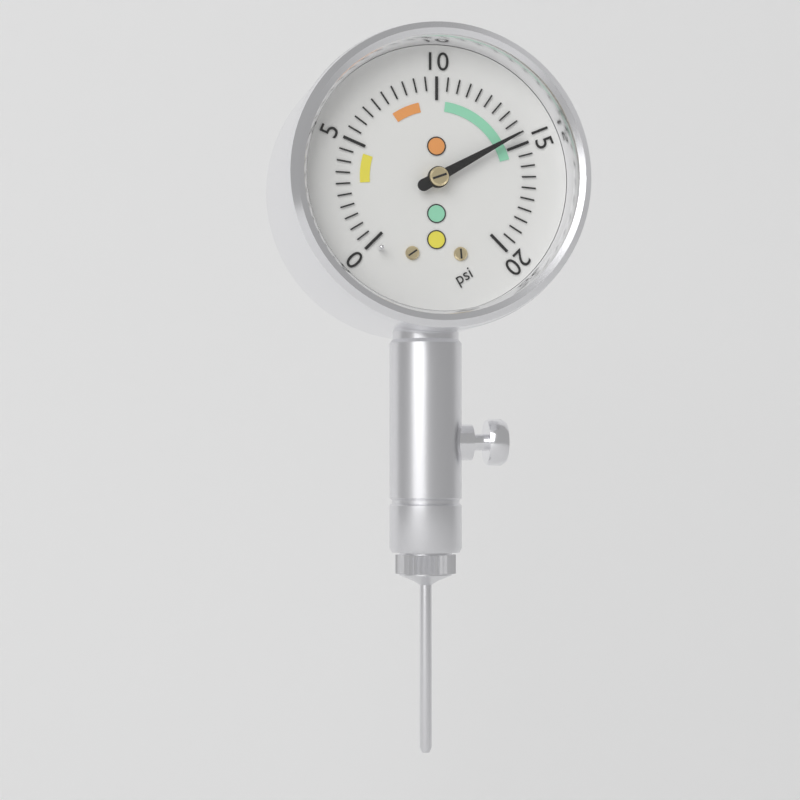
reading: 14.5 psi
